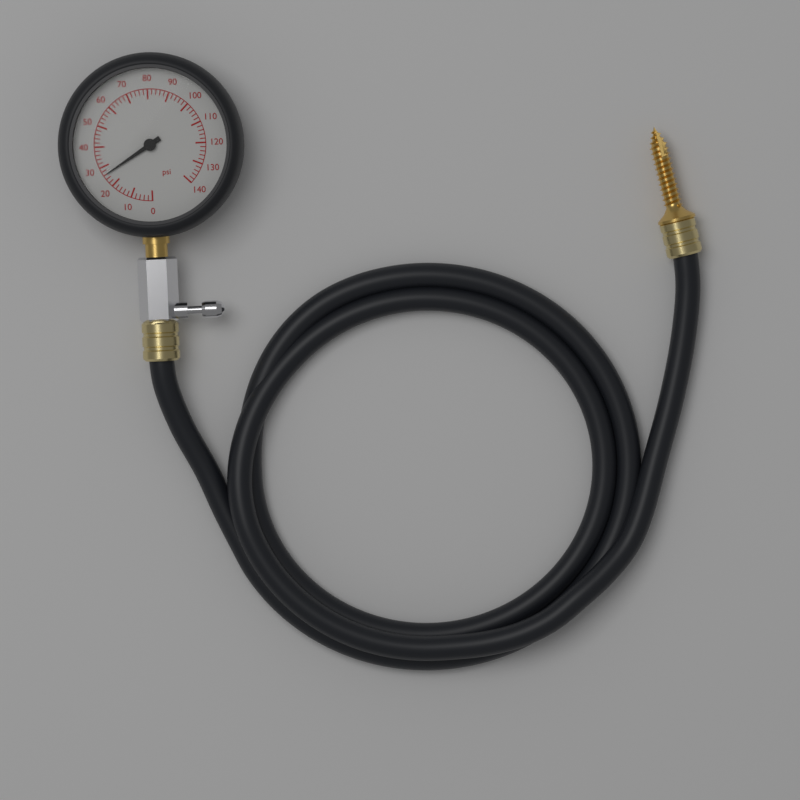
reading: 26 psi
